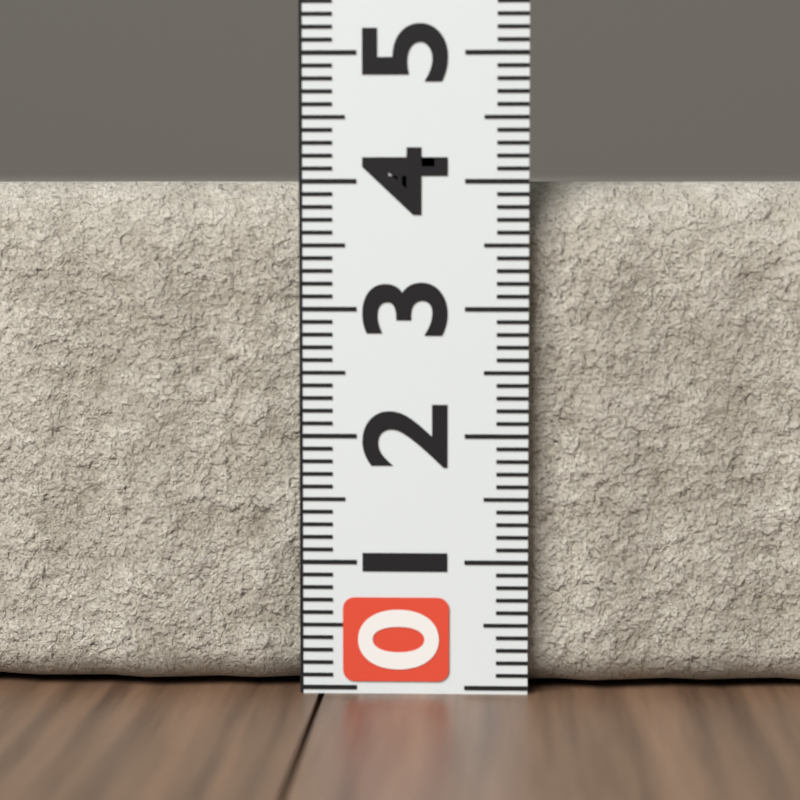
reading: 4.0 (no unit)
